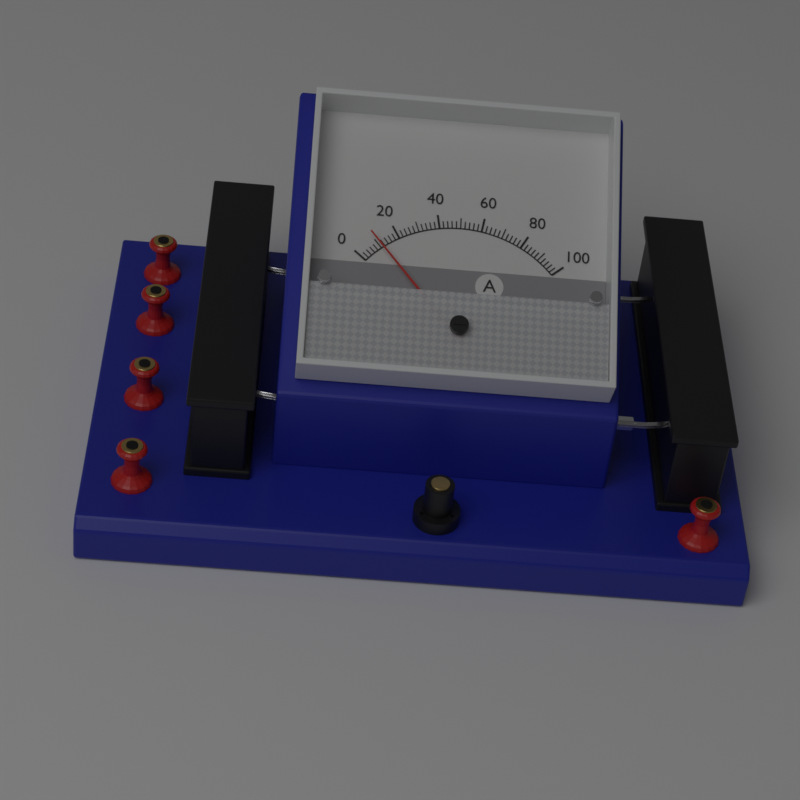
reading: 10 A
